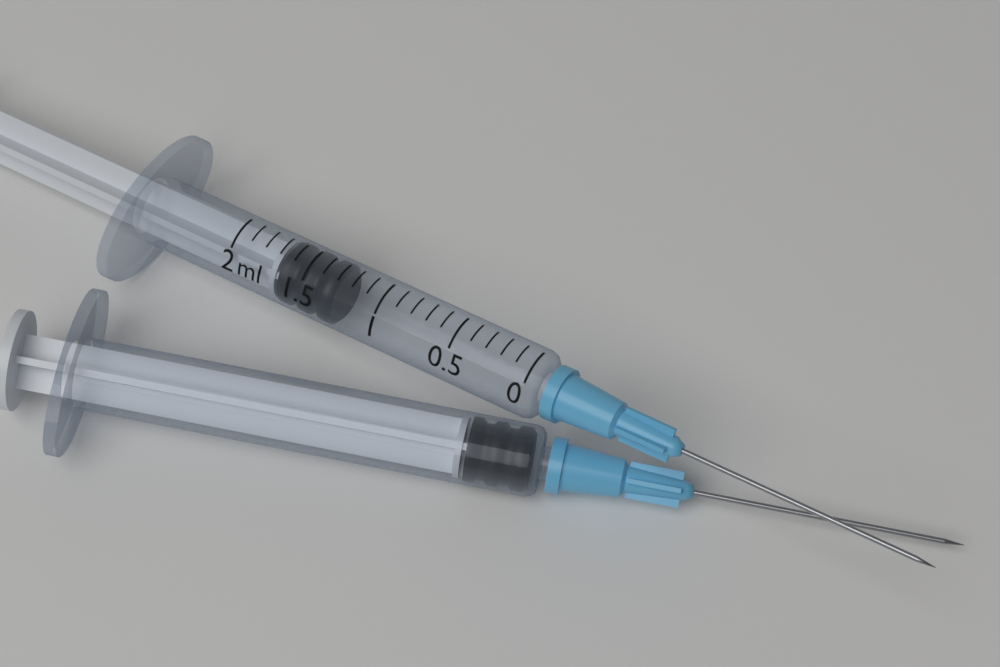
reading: 1.3 ml
